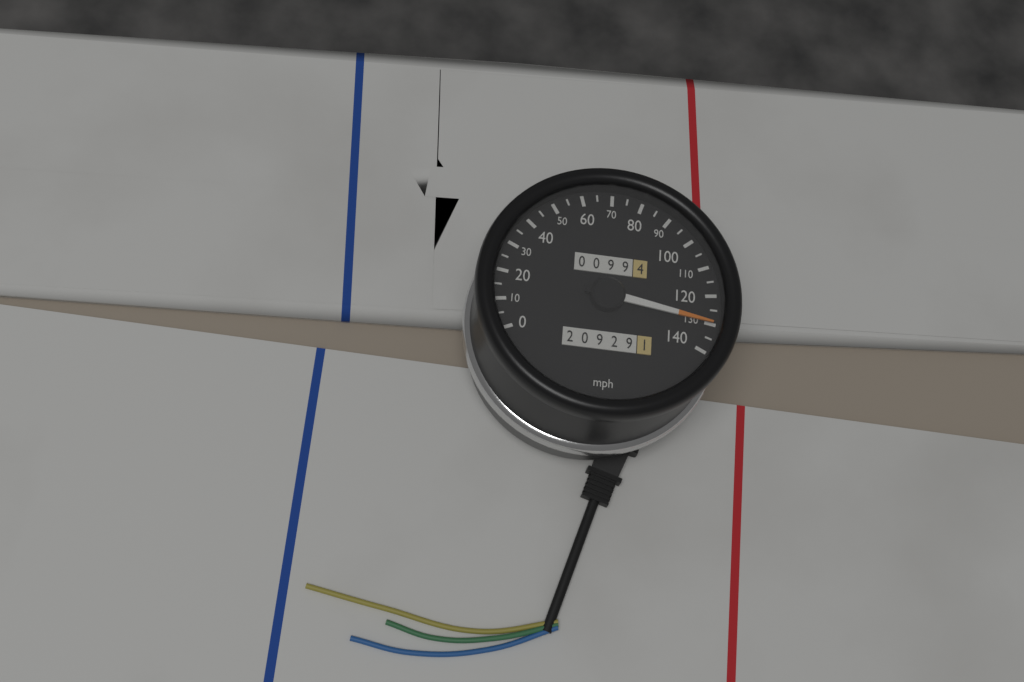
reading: 130 mph
